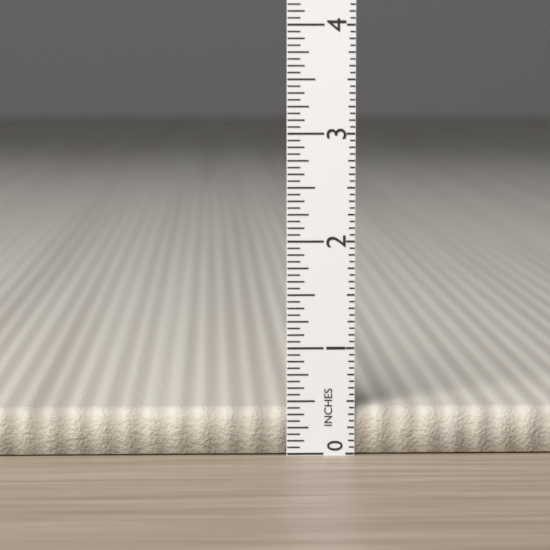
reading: 0.4375 in
